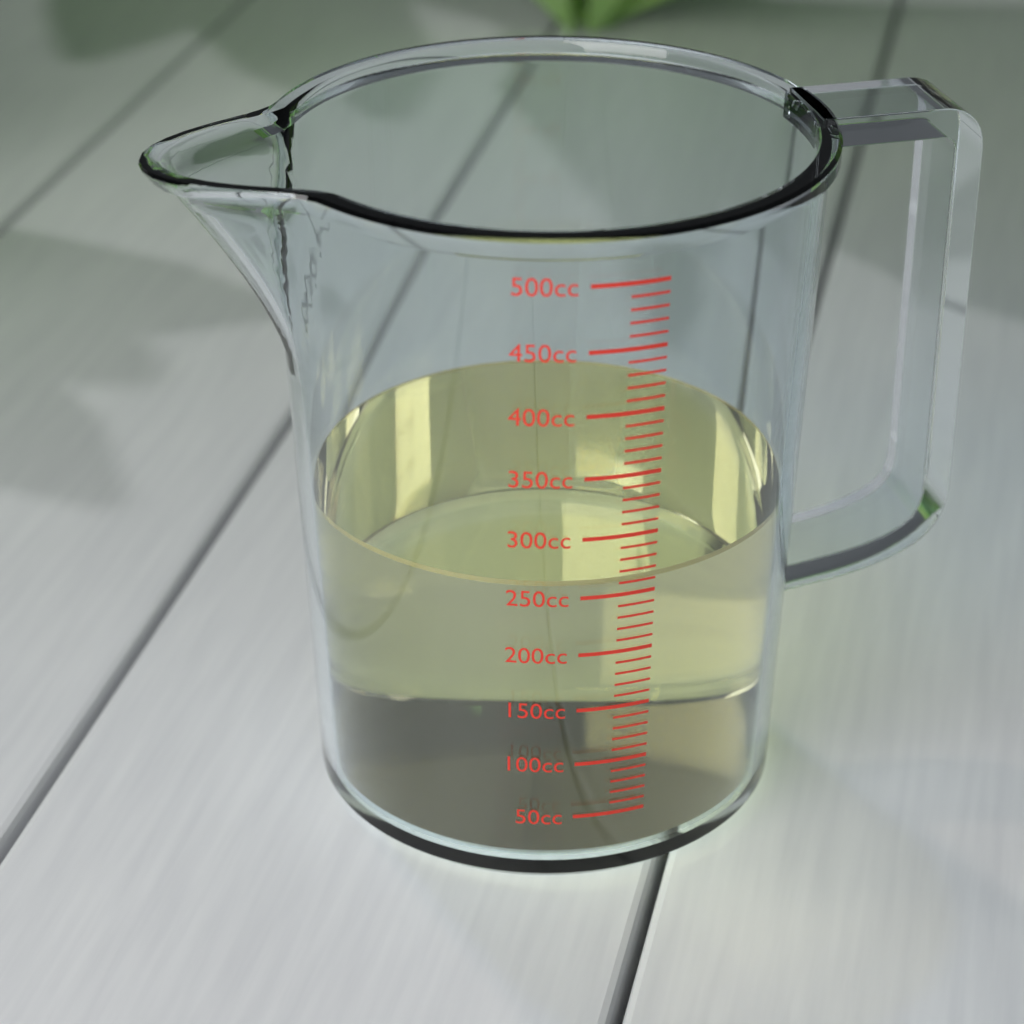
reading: 260 cc
